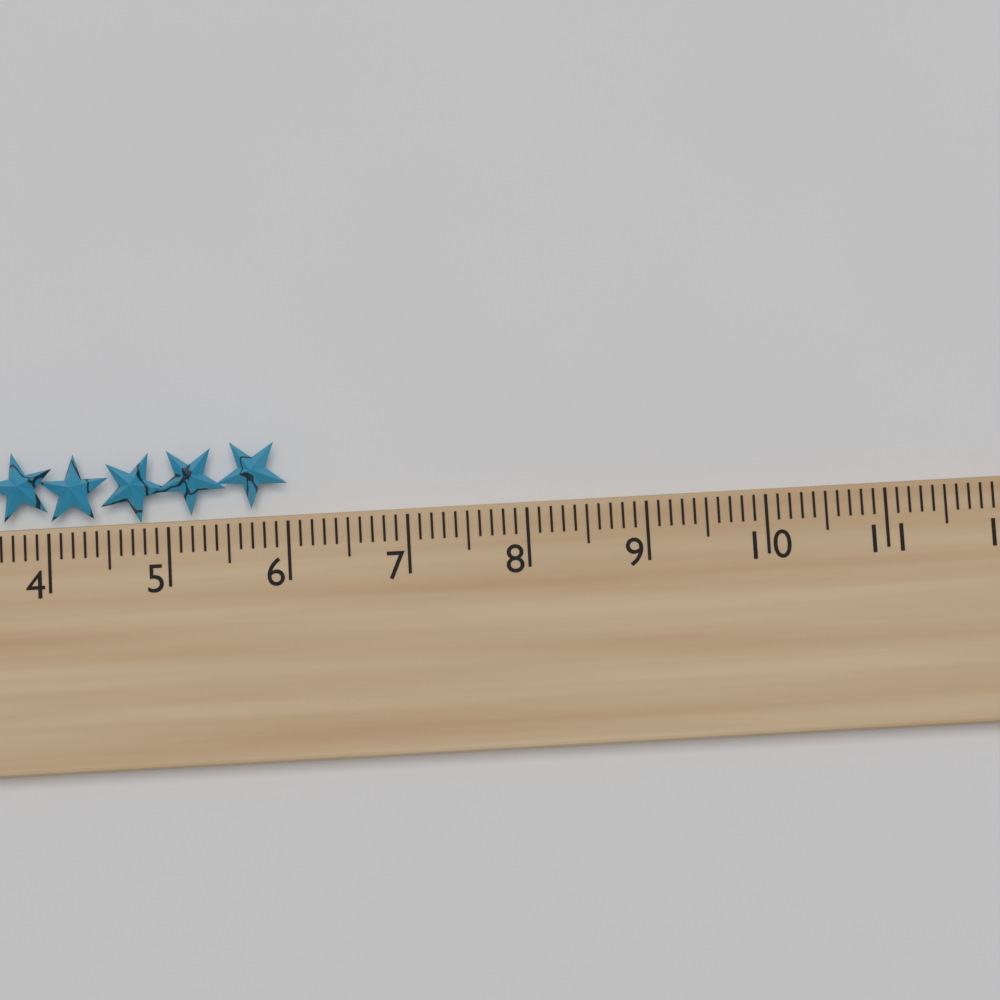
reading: 6.0 cm
